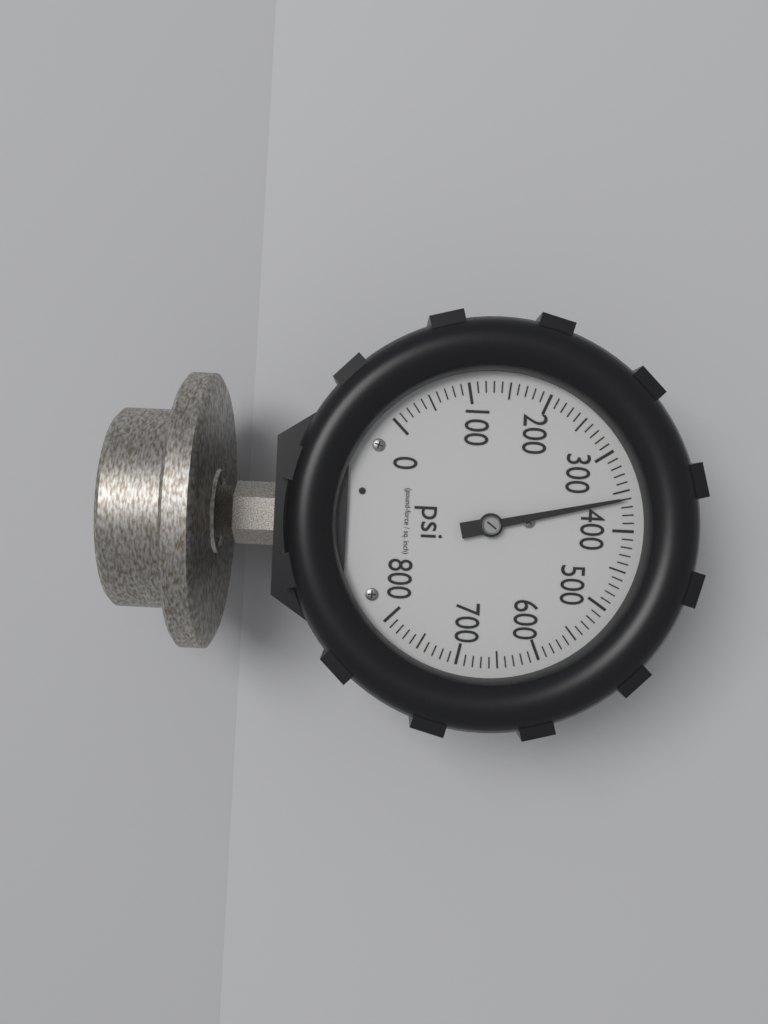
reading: 360 psi
